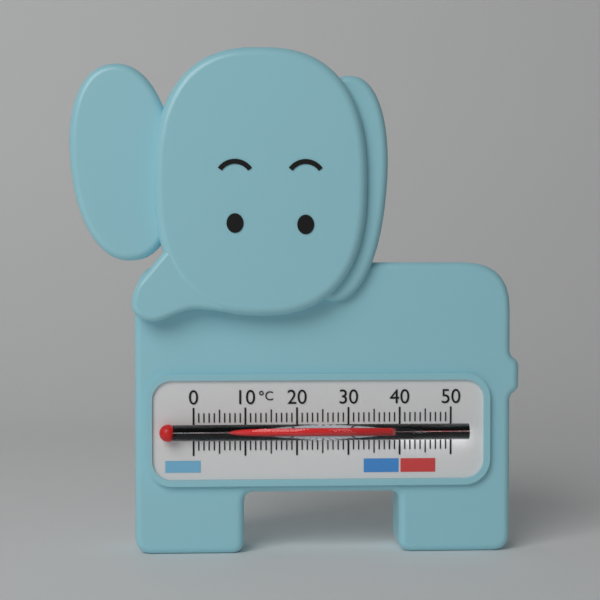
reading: 38 °C
